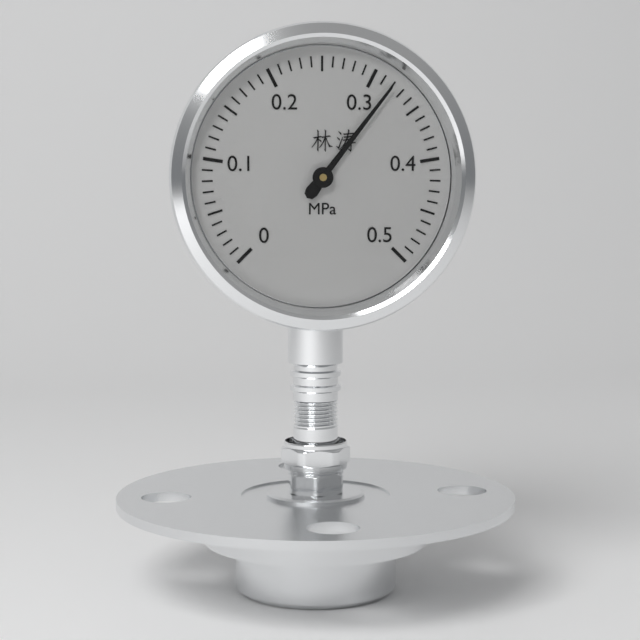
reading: 0.32 MPa
